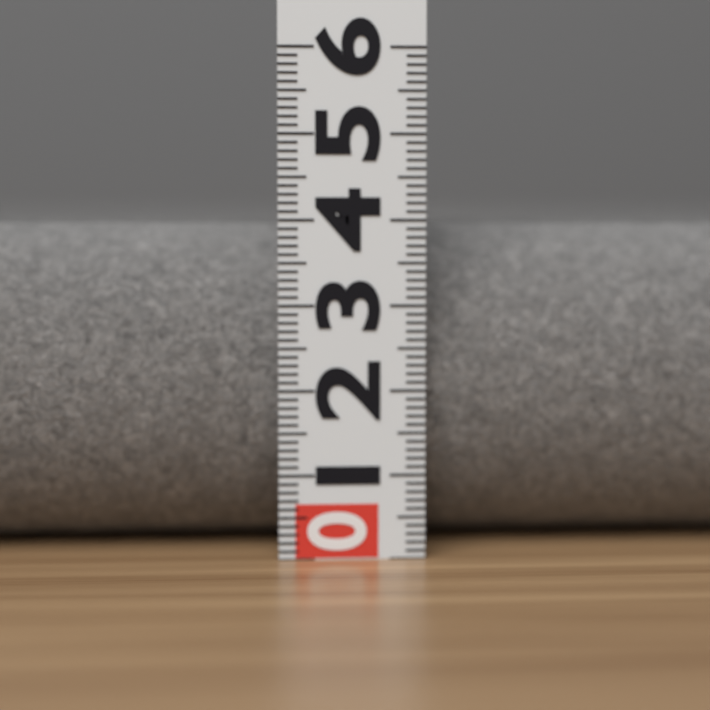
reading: 4.0 (no unit)
